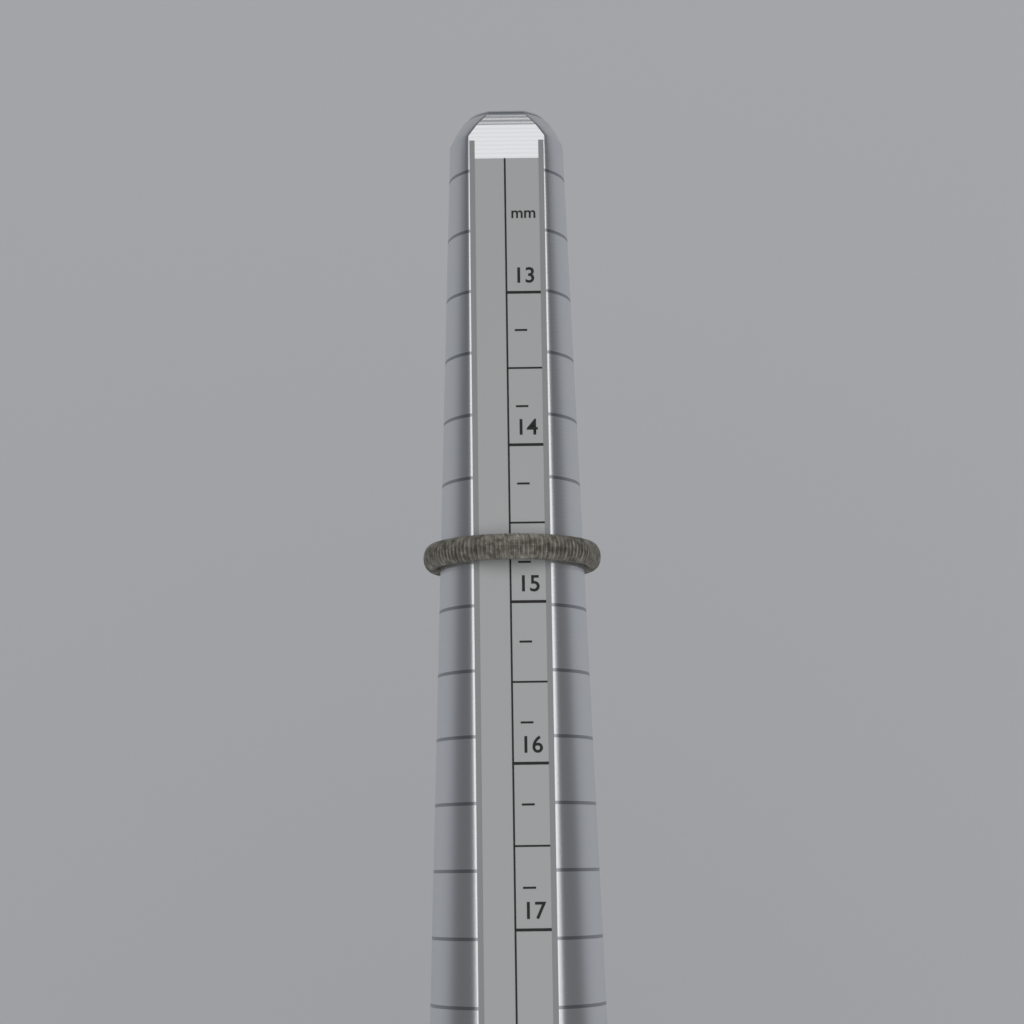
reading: 14.75 mm
